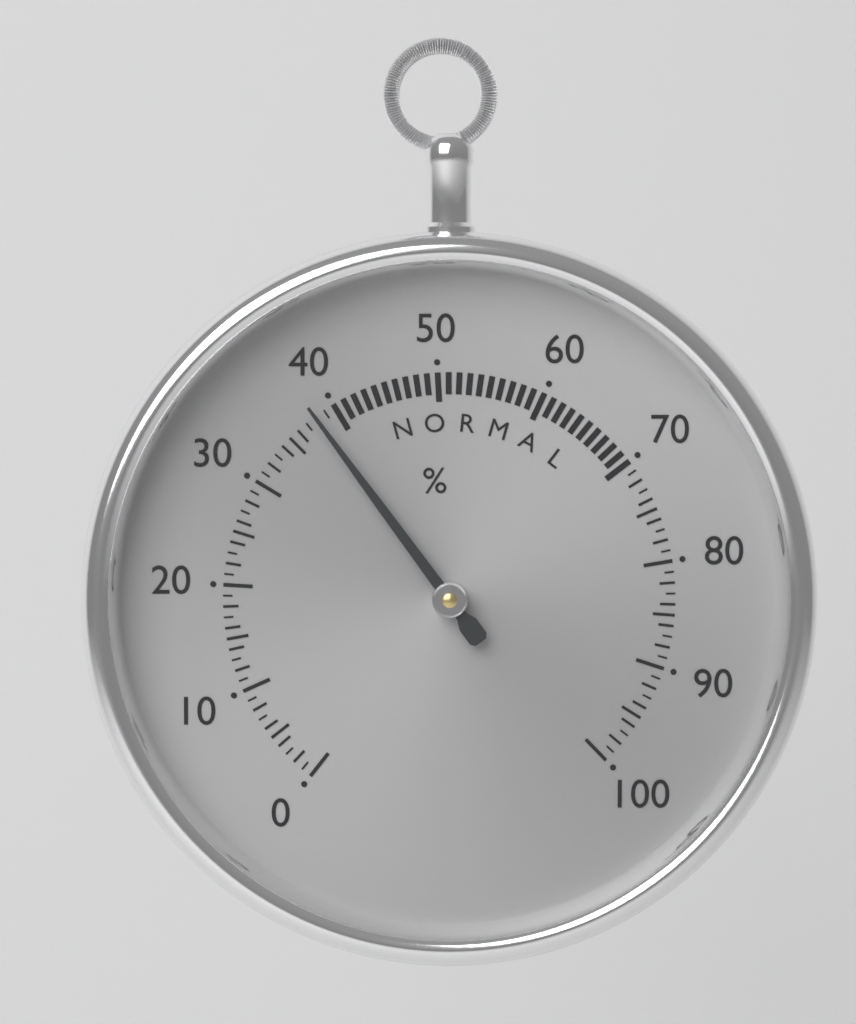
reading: 38 %
